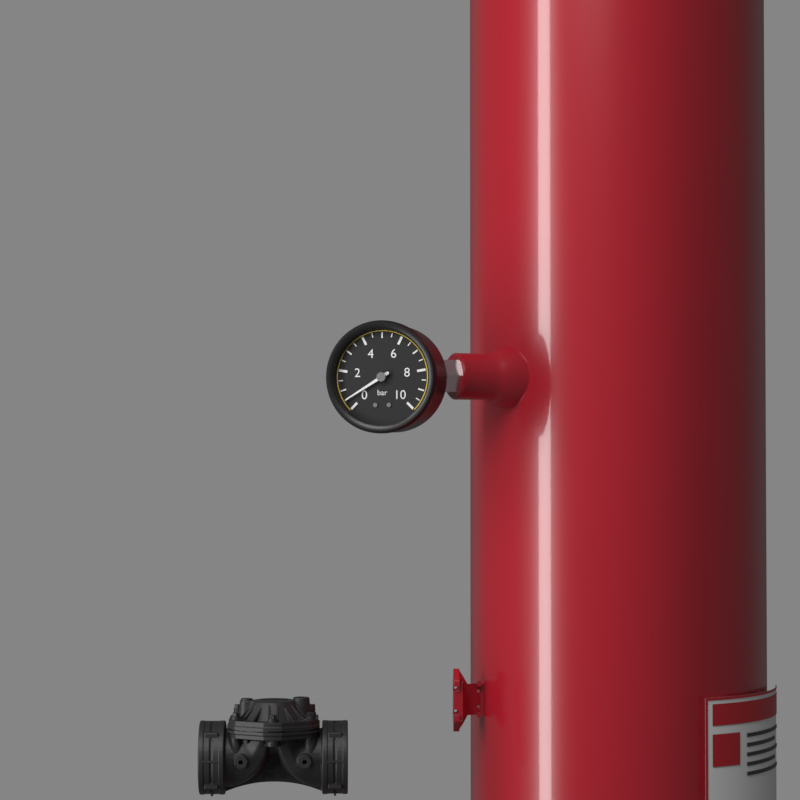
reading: 0.5 bar
